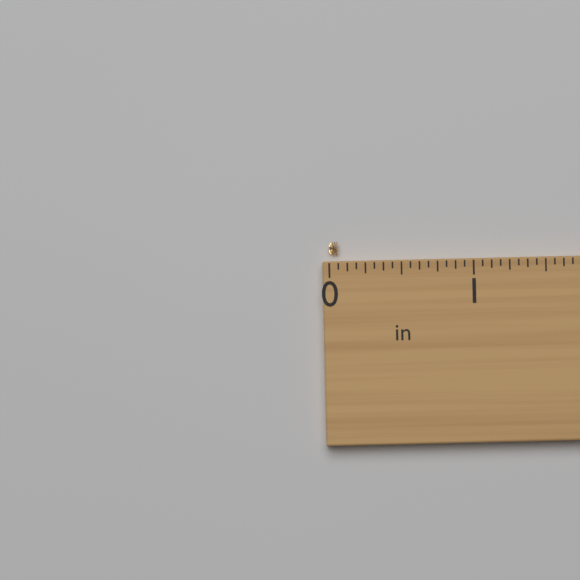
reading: 0.0625 in
